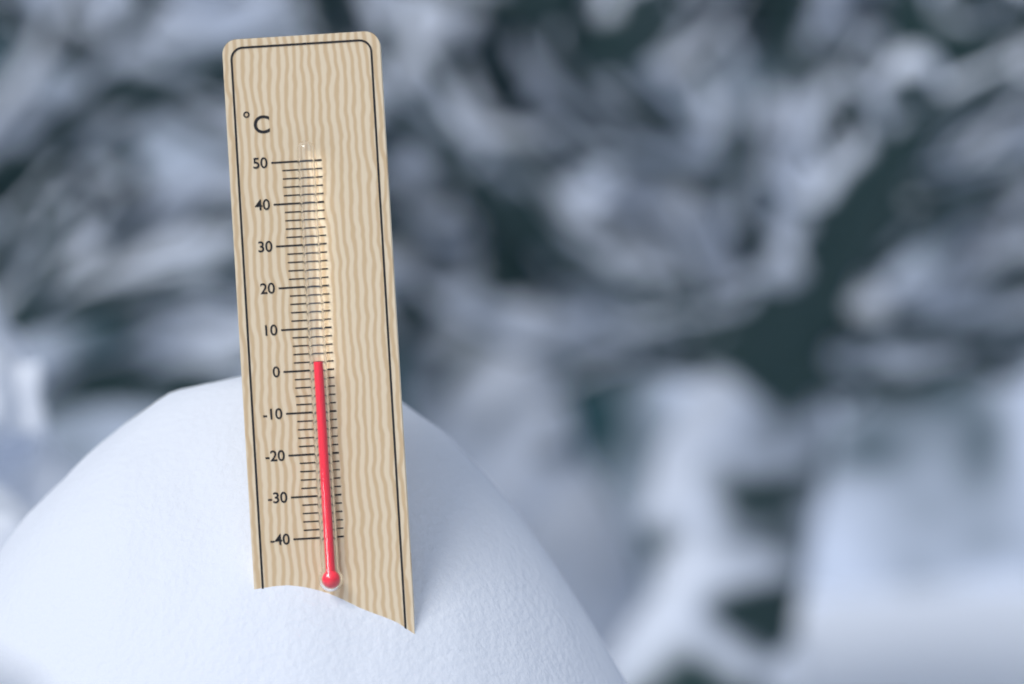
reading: 2 °C
